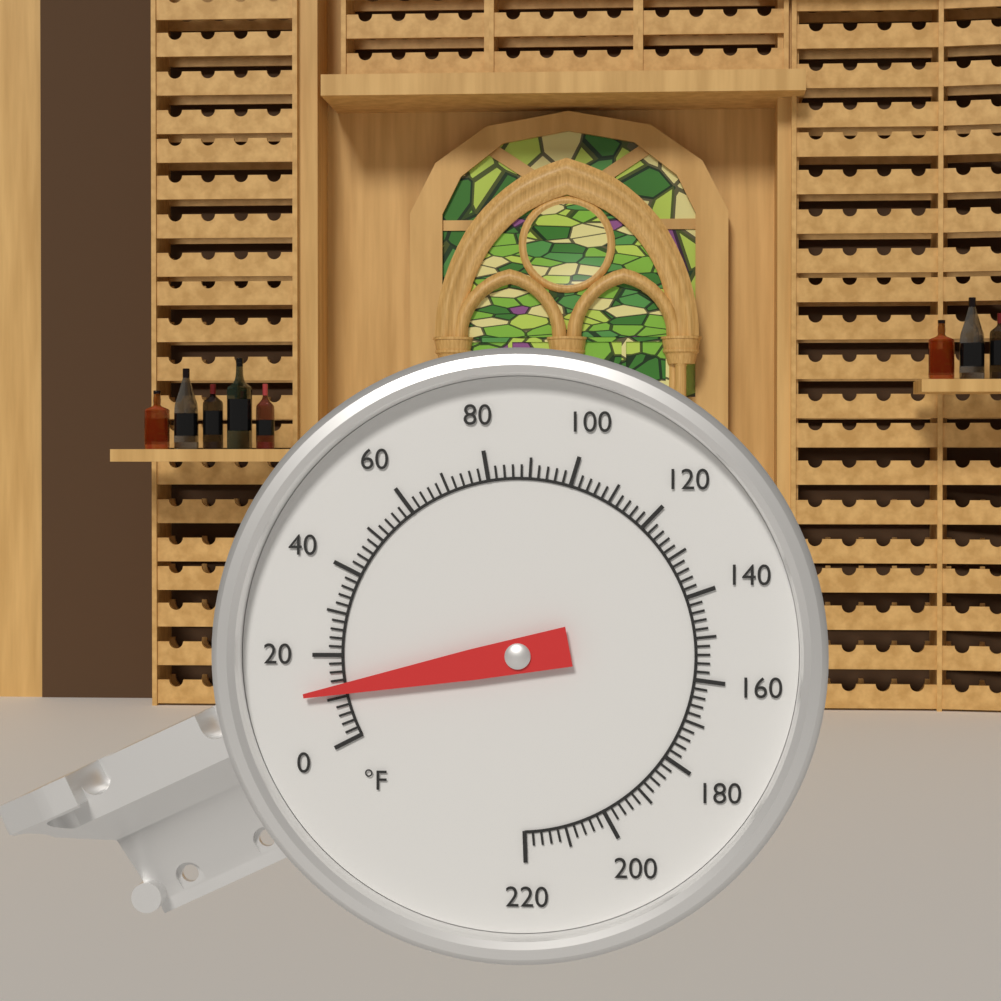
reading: 12 °F
